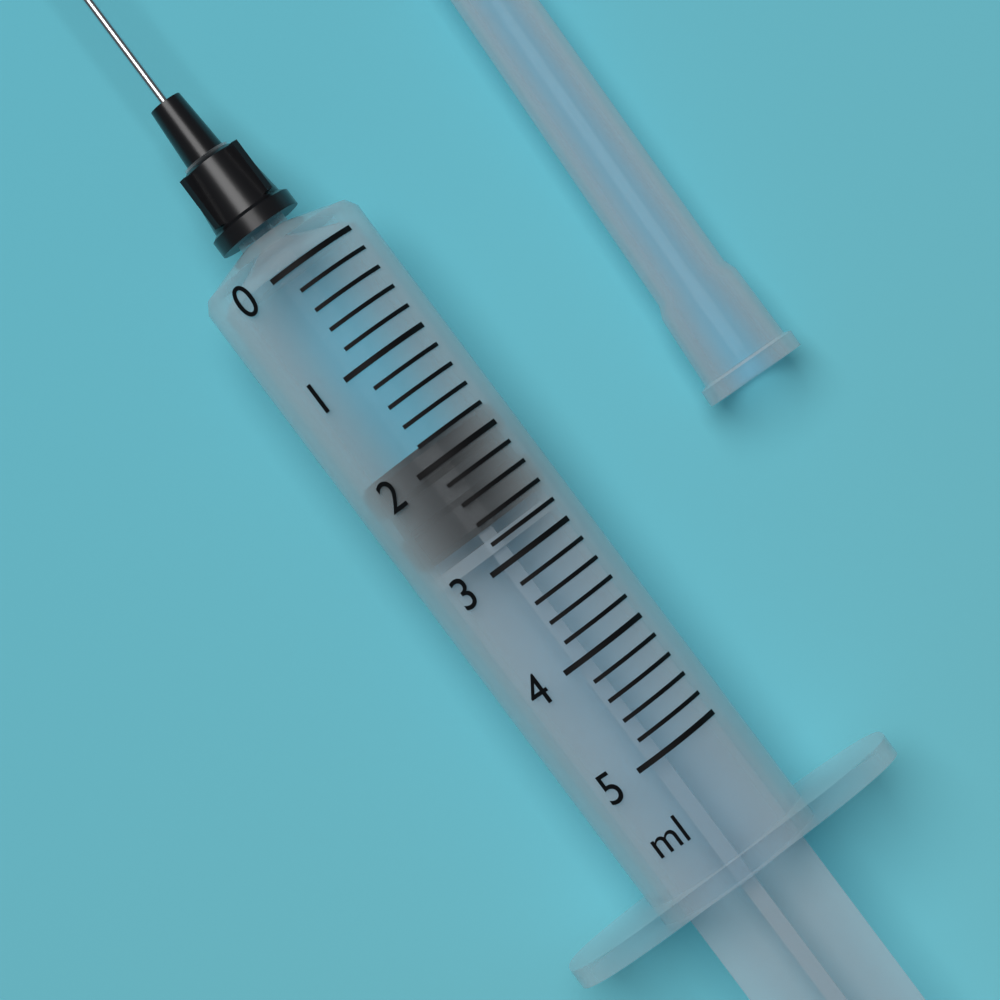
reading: 1.8 ml
